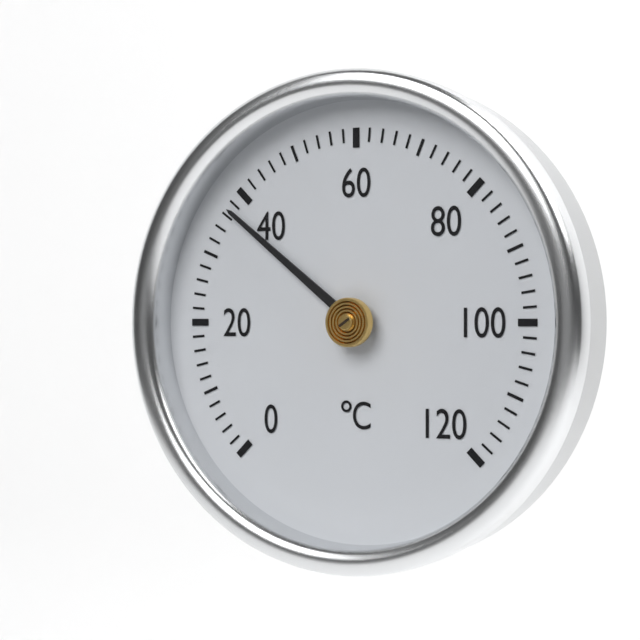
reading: 37 °C
